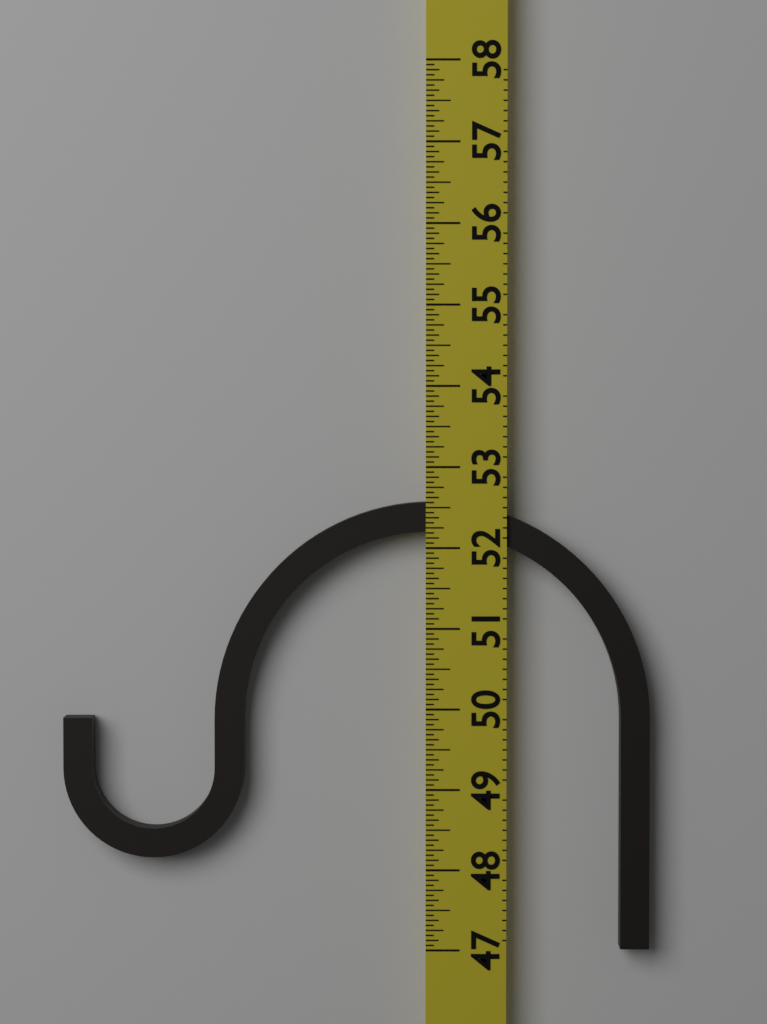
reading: 52.5625 (no unit)
